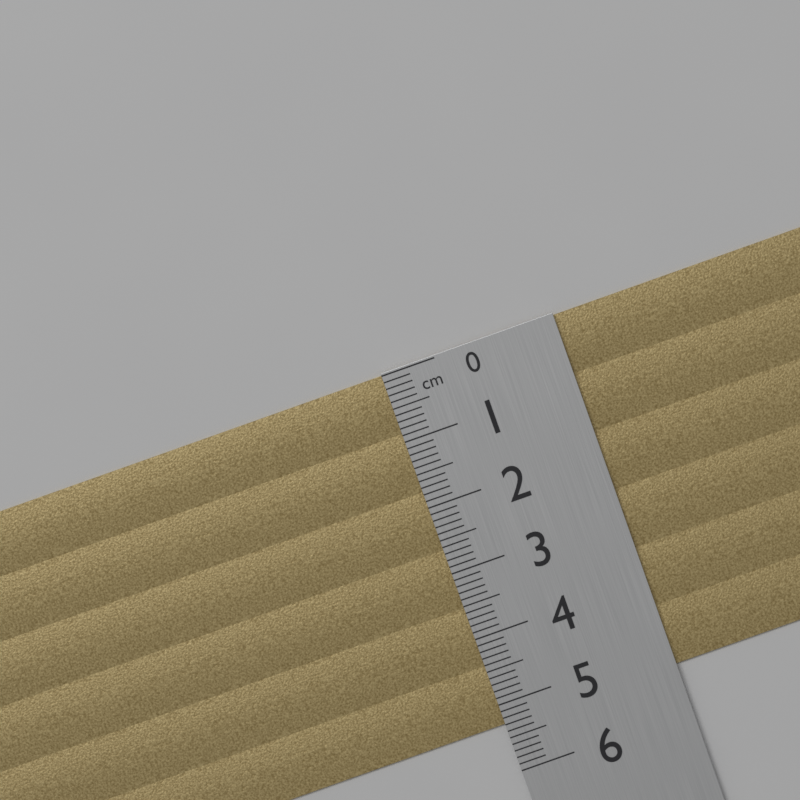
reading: 5.3 cm
